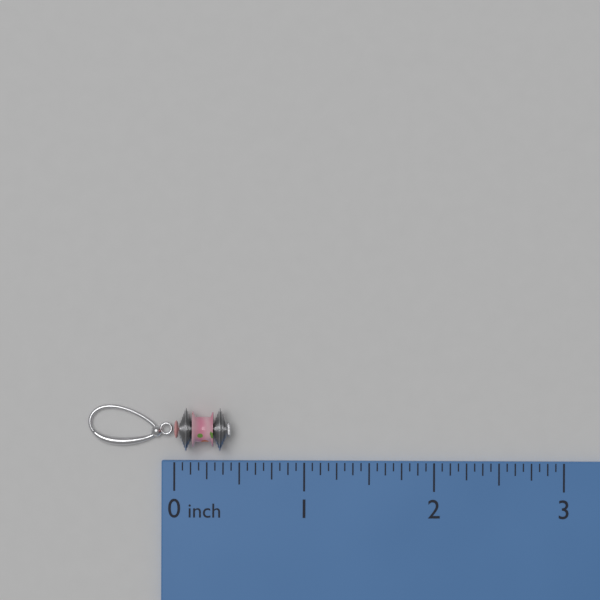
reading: 0.4375 inch
